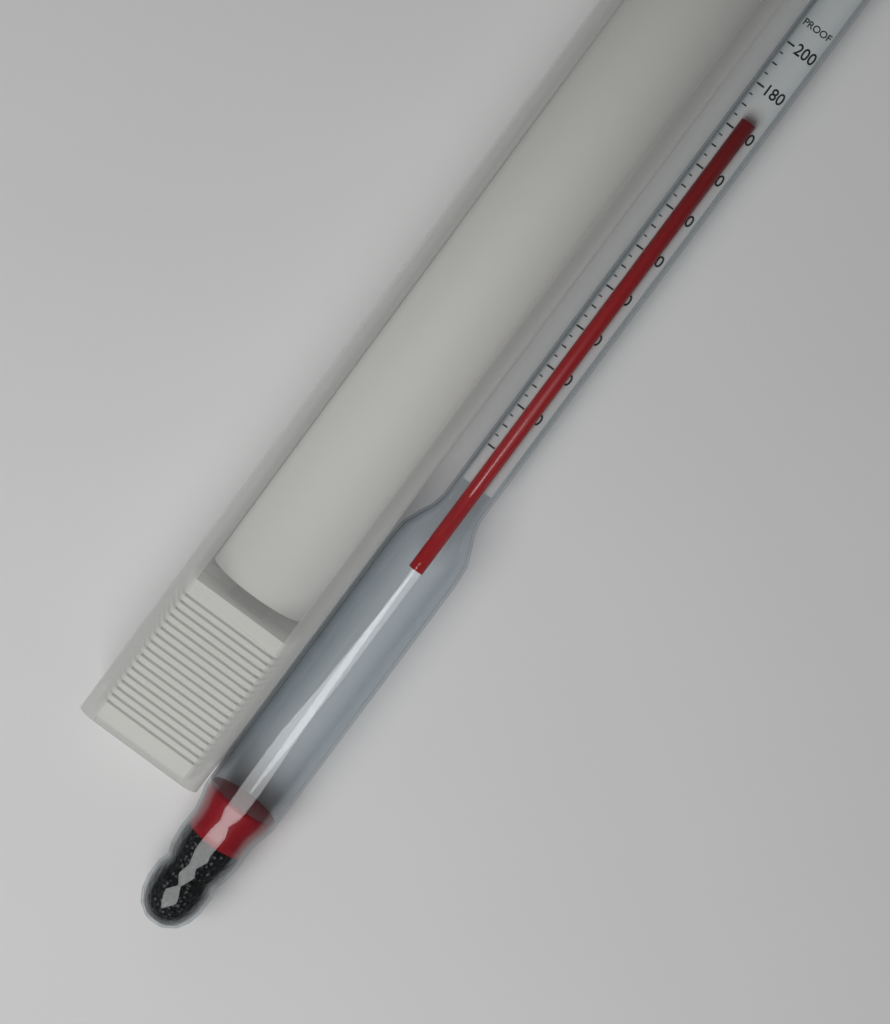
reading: 165 proof
